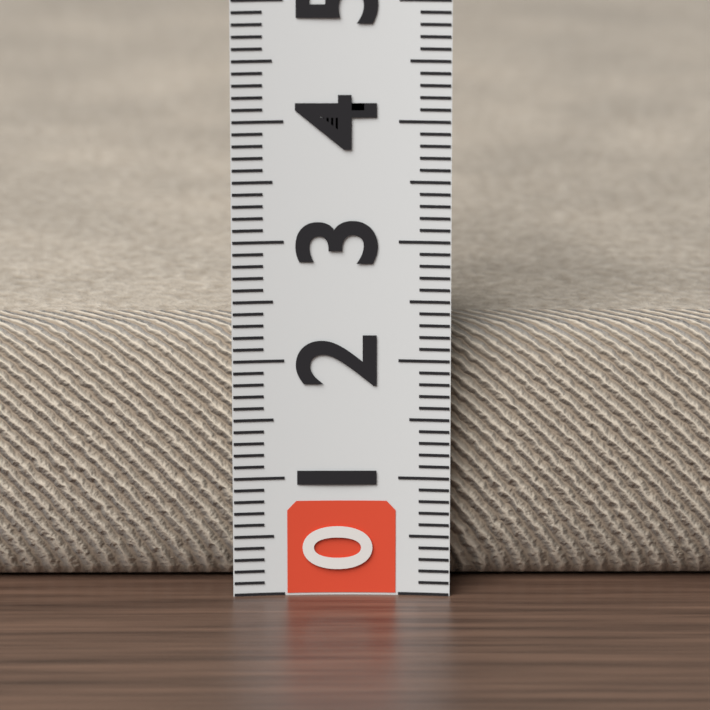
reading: 2.2 (no unit)
